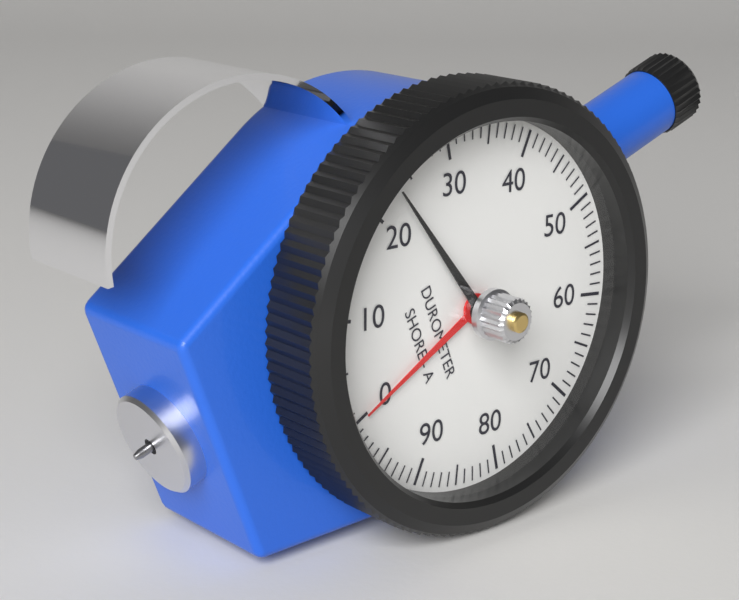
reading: 23 Shore A
